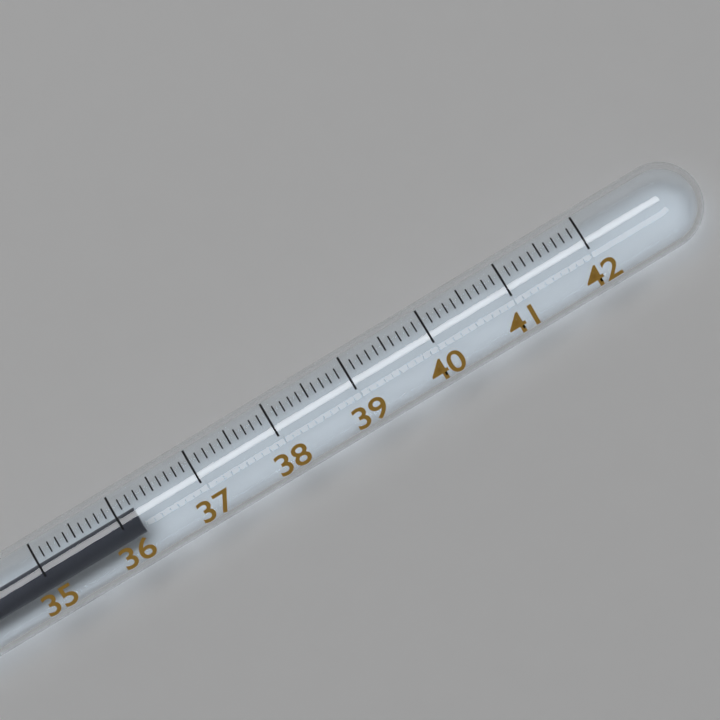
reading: 36.2 (no unit)
